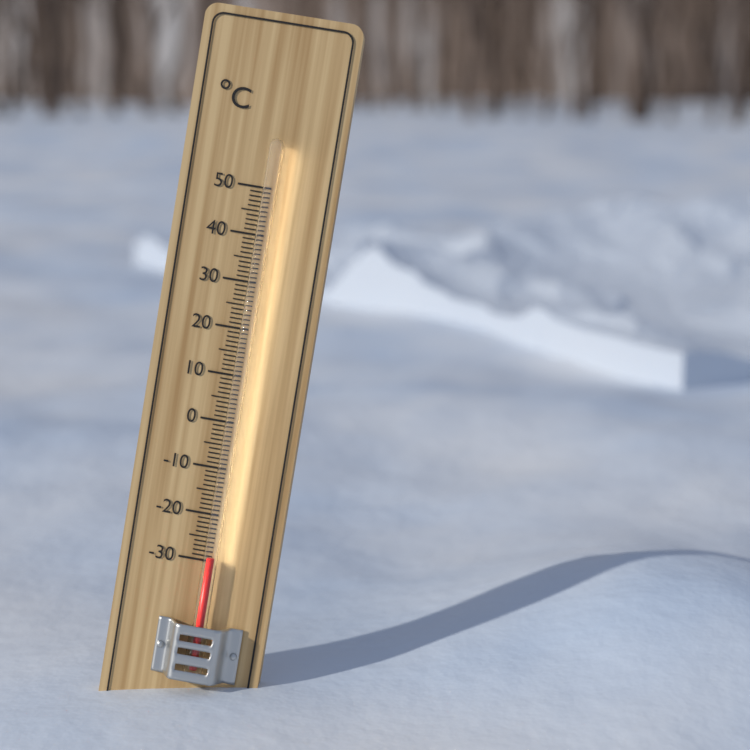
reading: -29 °C
